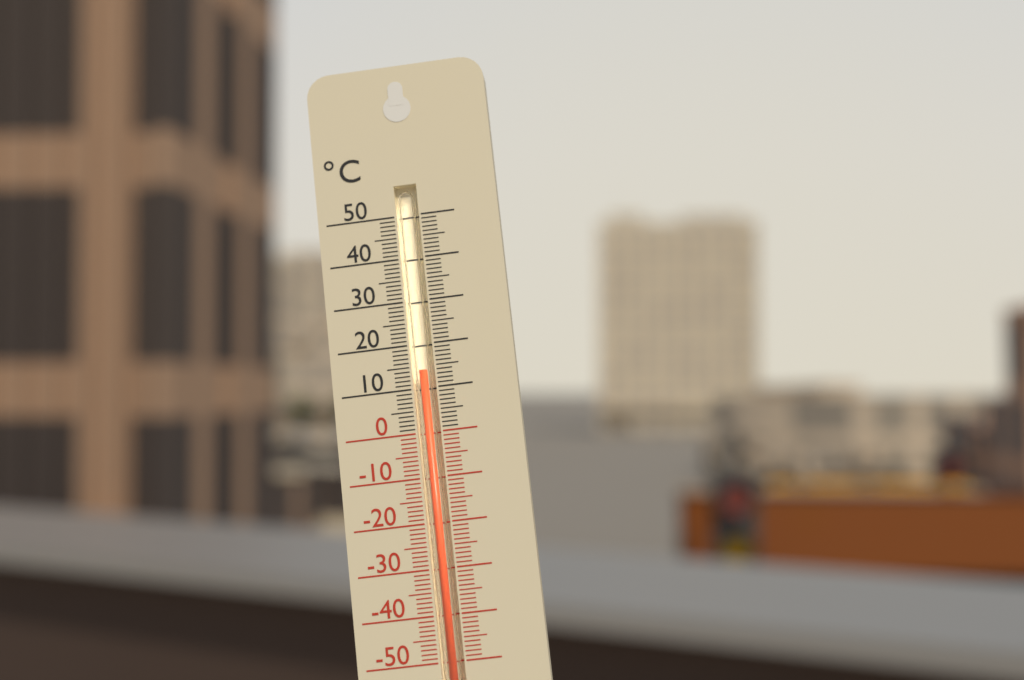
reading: 14 °C
